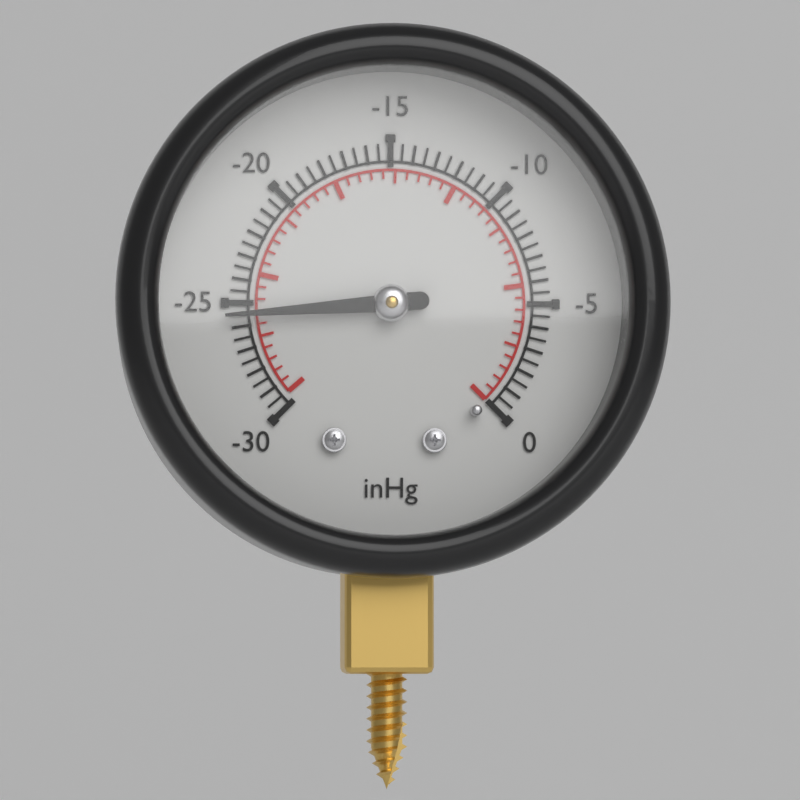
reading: -25.5 inHg
